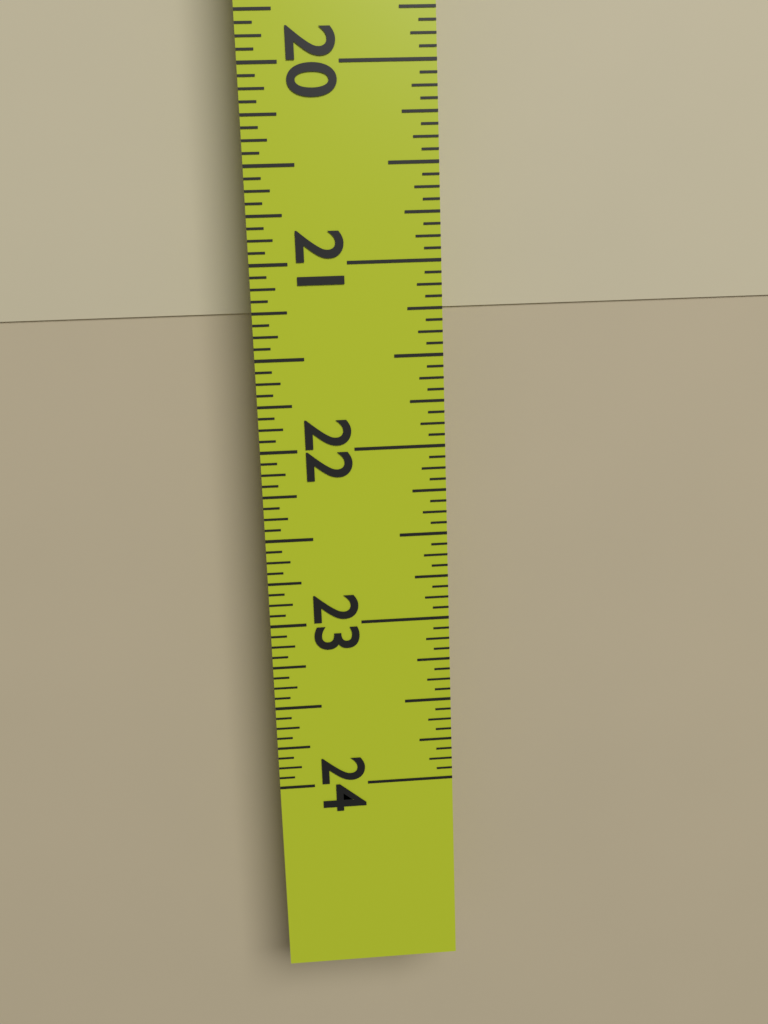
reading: 21.2500 in
